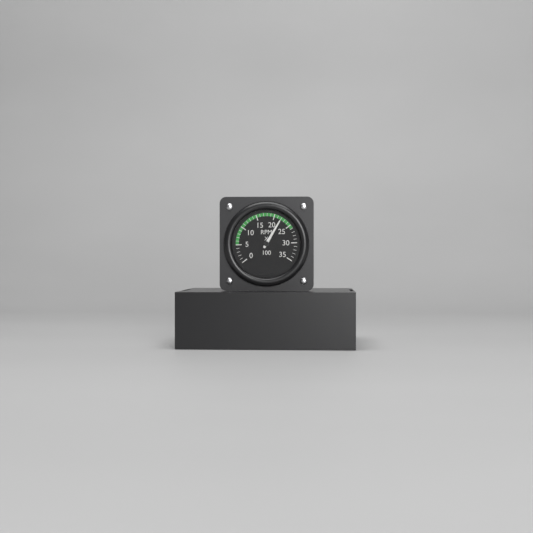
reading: 22 RPM x 100
